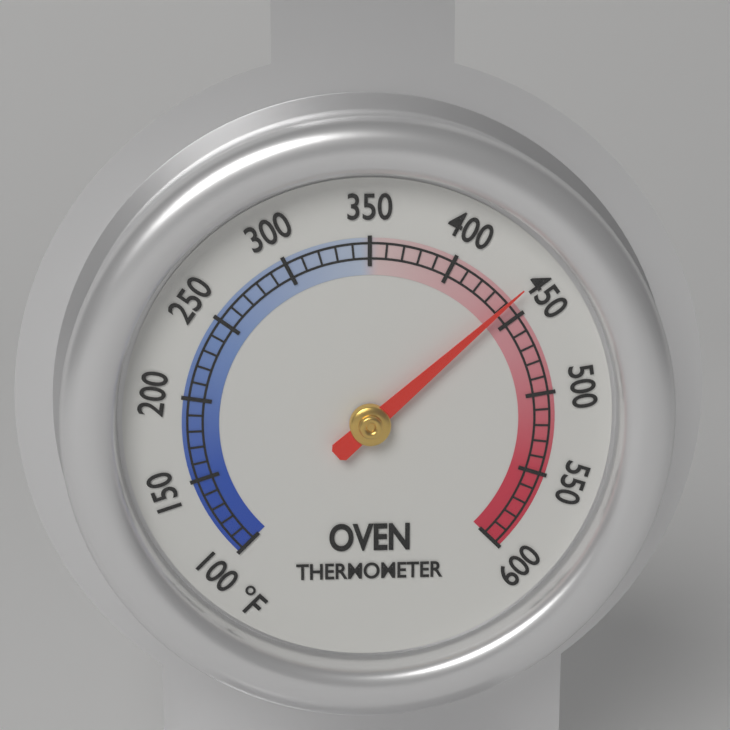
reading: 440 °F
